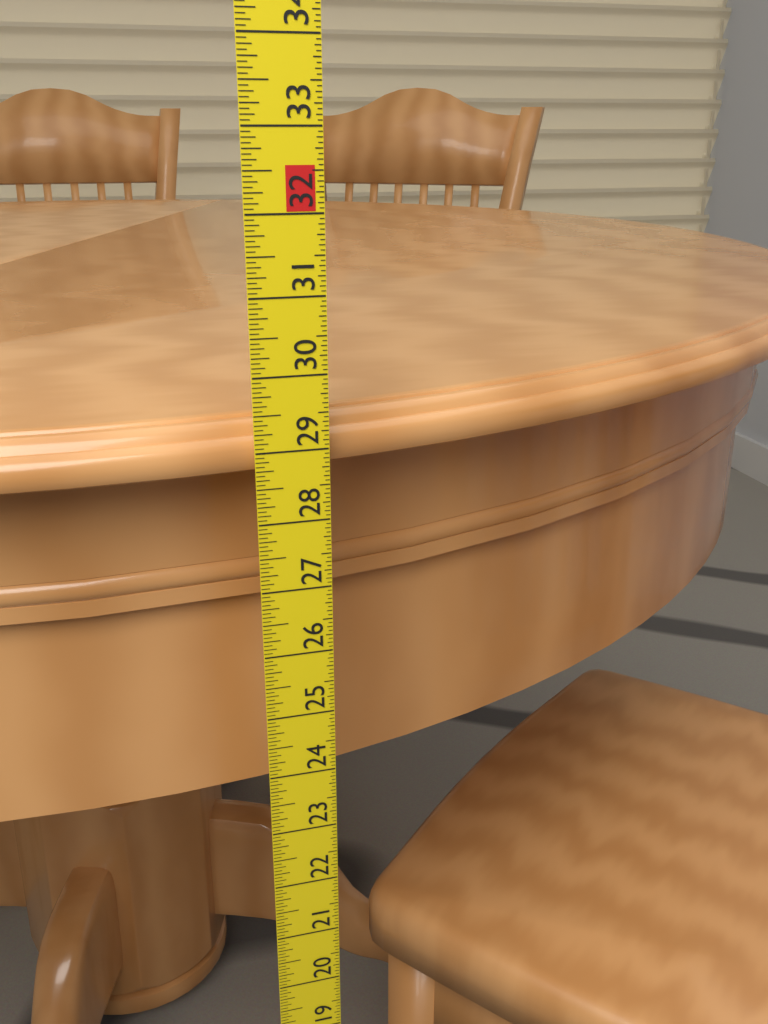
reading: 29.3750 in
